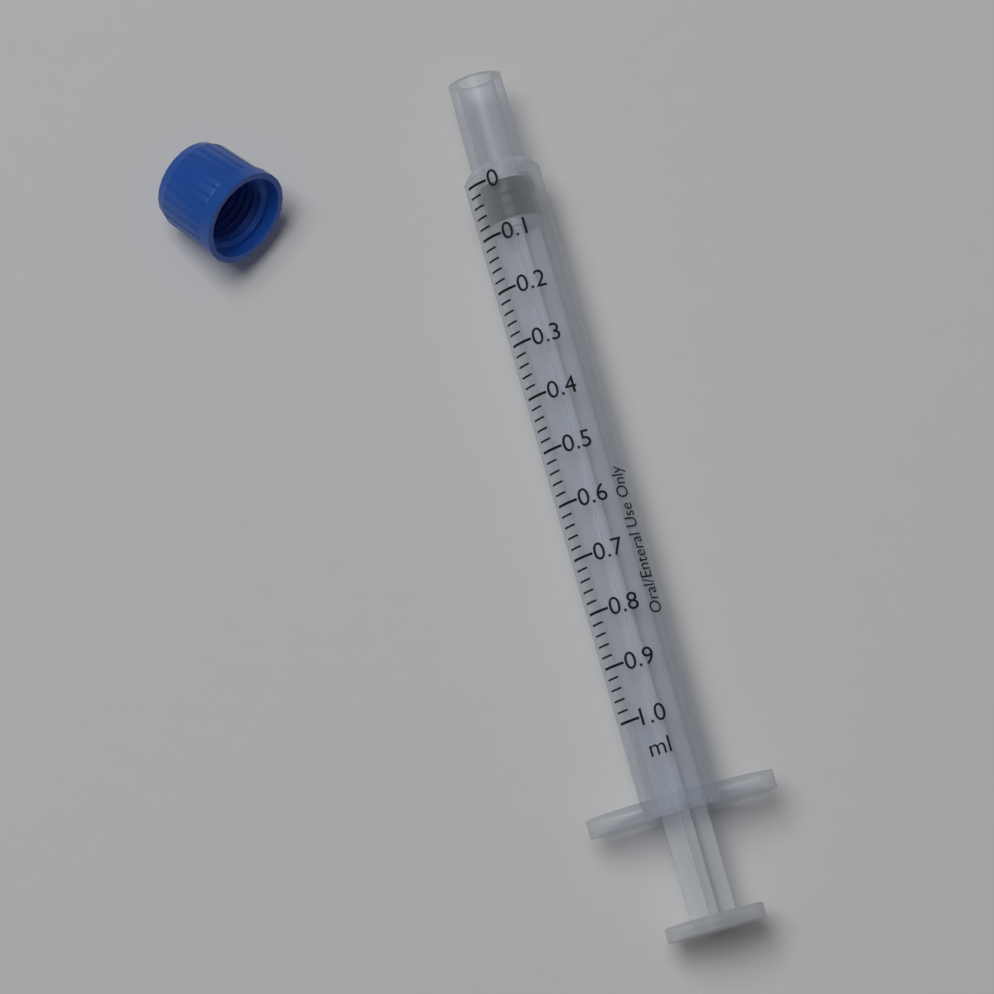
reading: 0.00 ml
